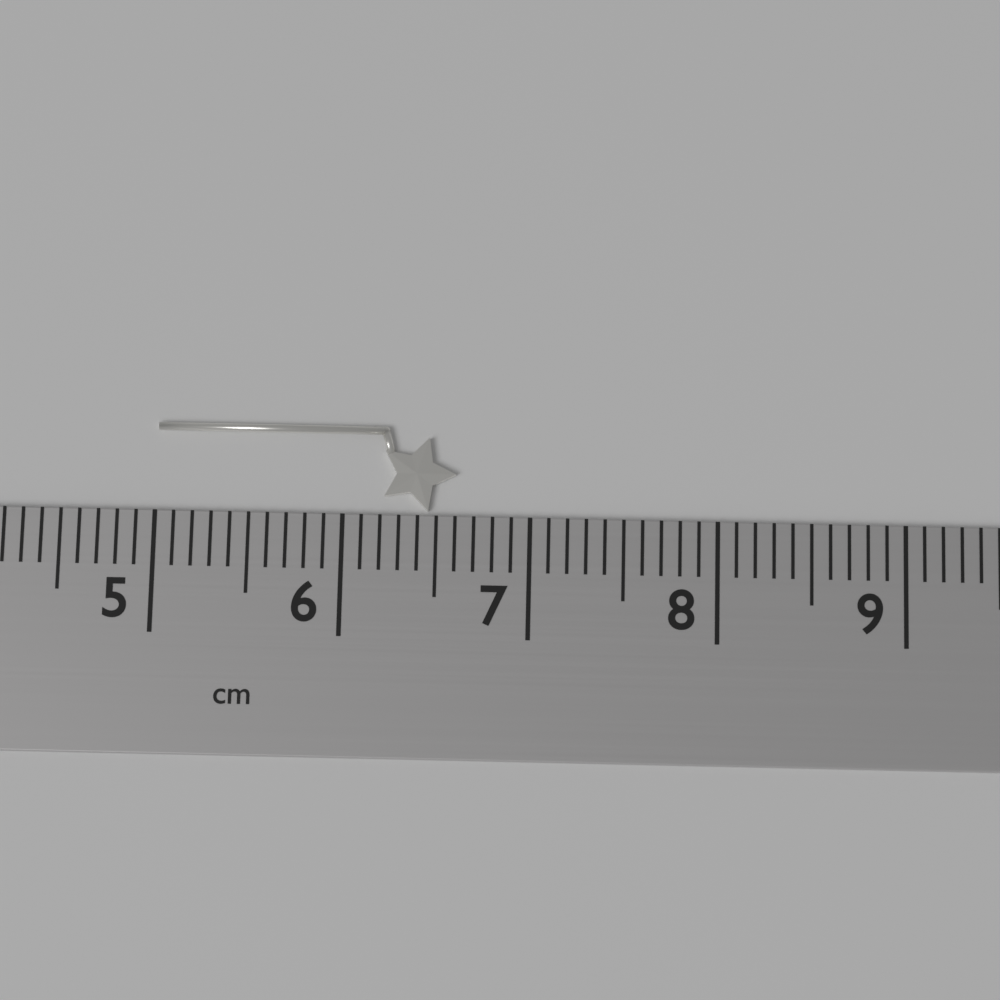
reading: 6.6 cm
